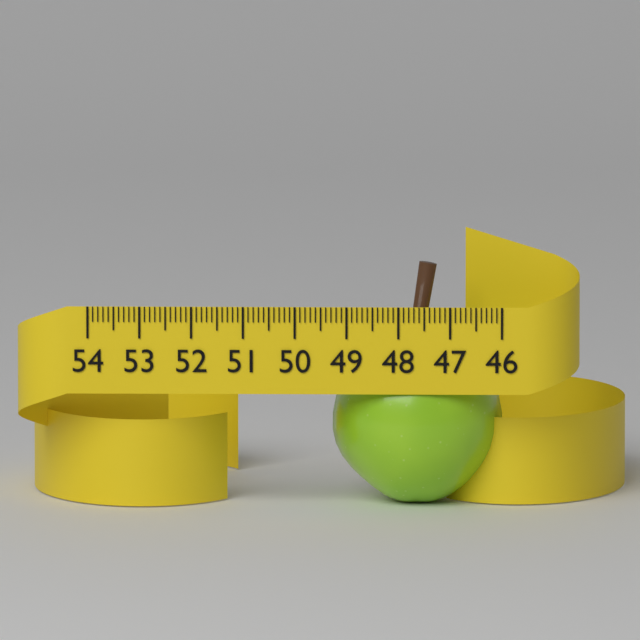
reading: 49.3 (no unit)
